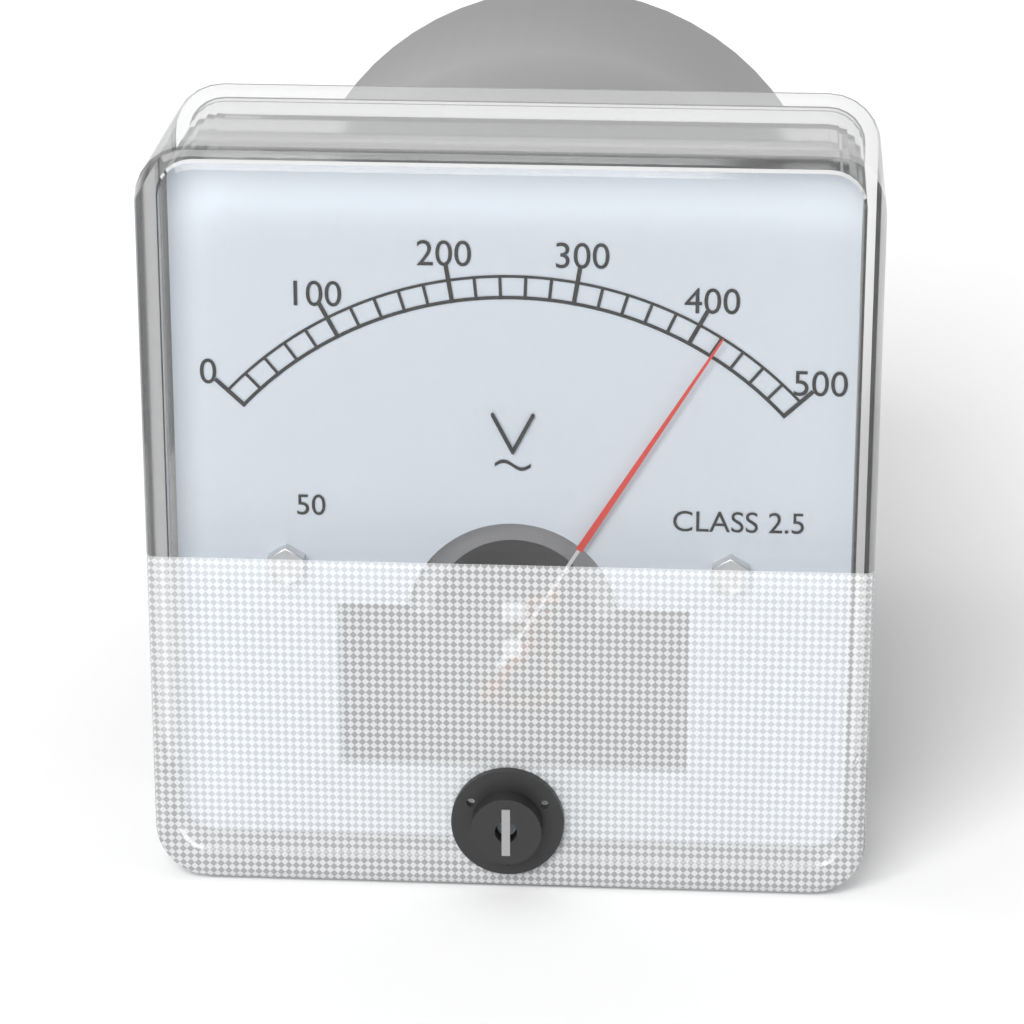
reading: 420 V
